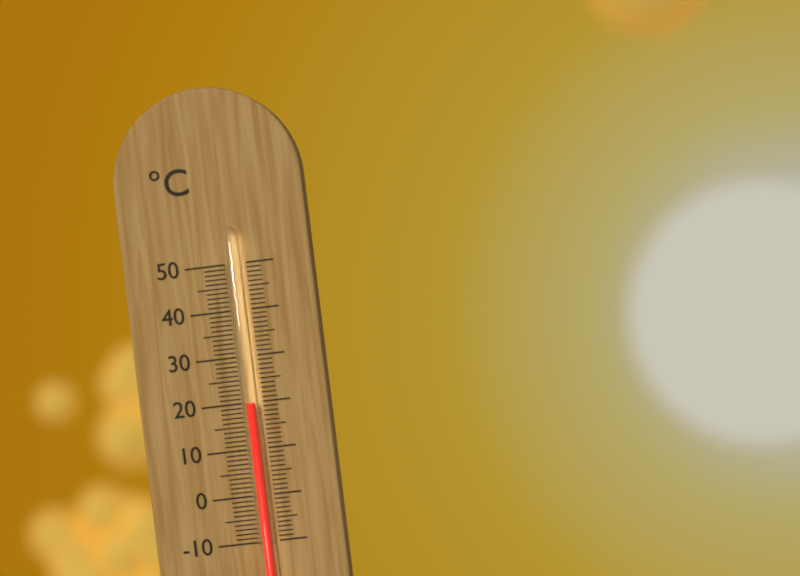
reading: 20 °C
